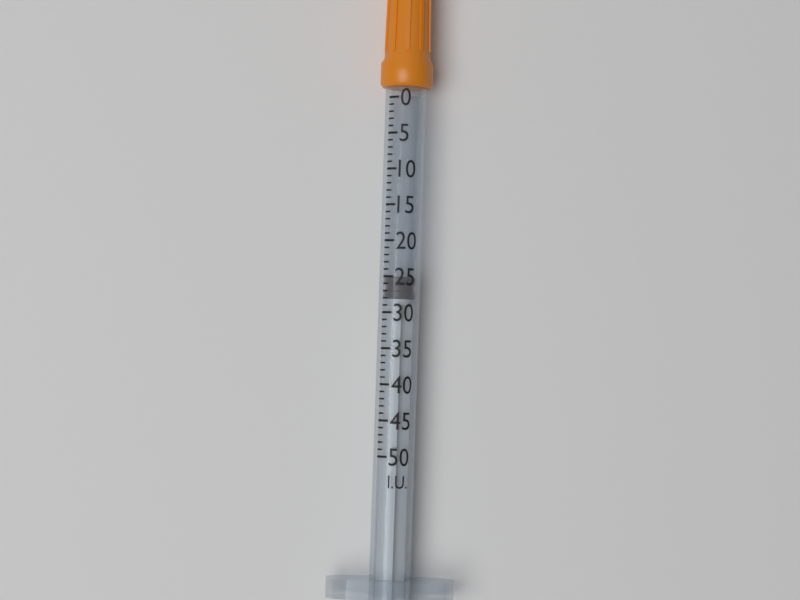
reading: 25 I.U.
